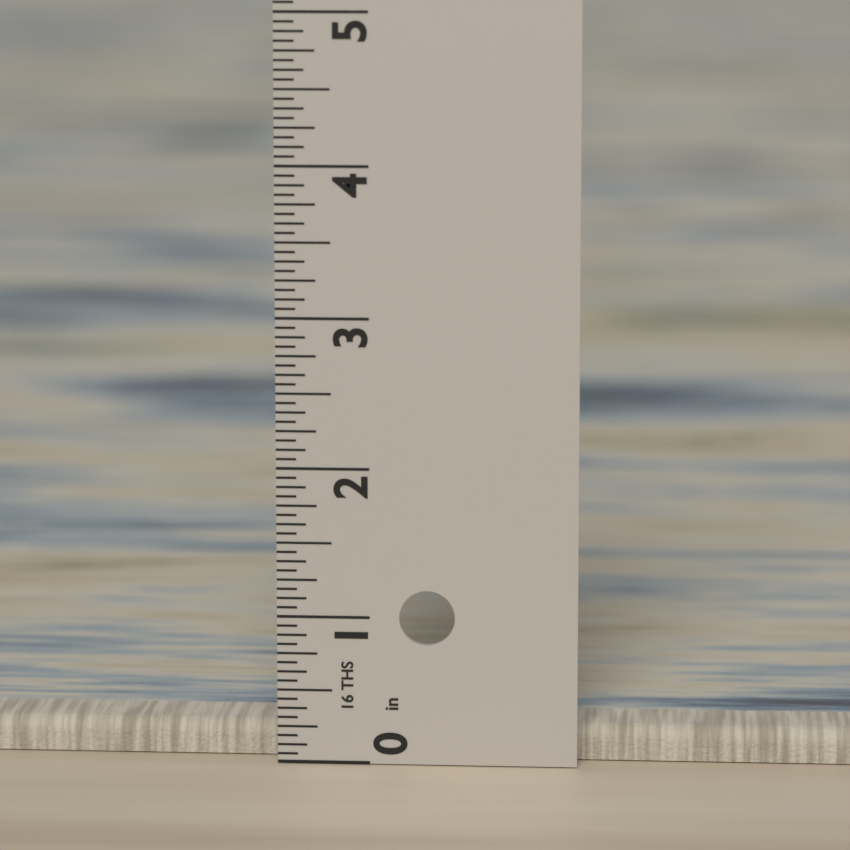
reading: 0.2500 in
